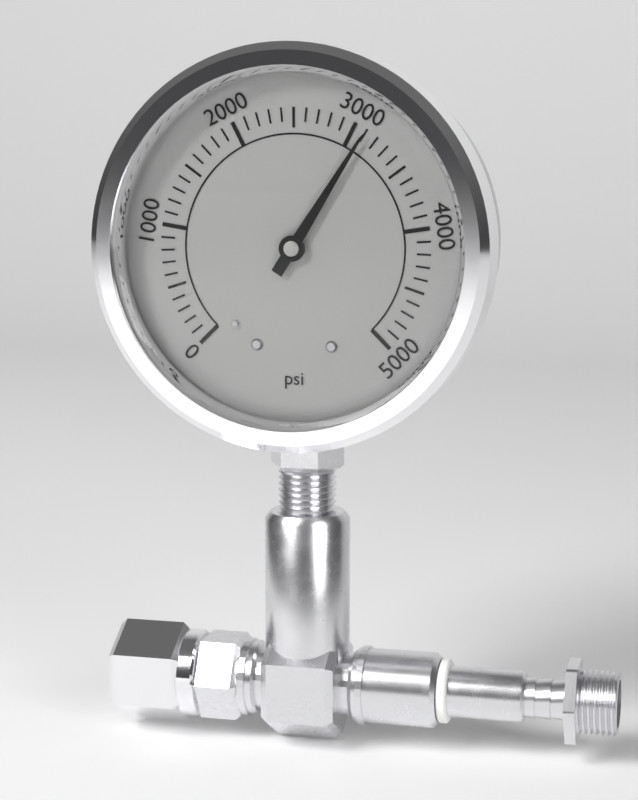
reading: 3100 psi
